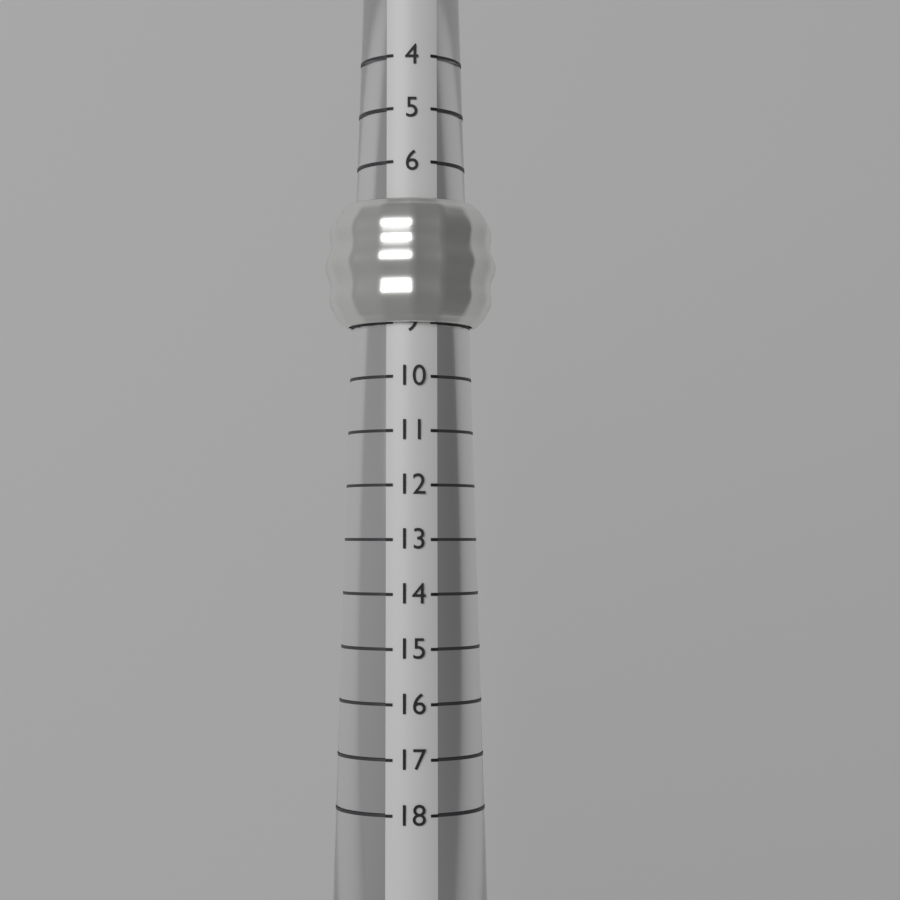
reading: 9 (no unit)
